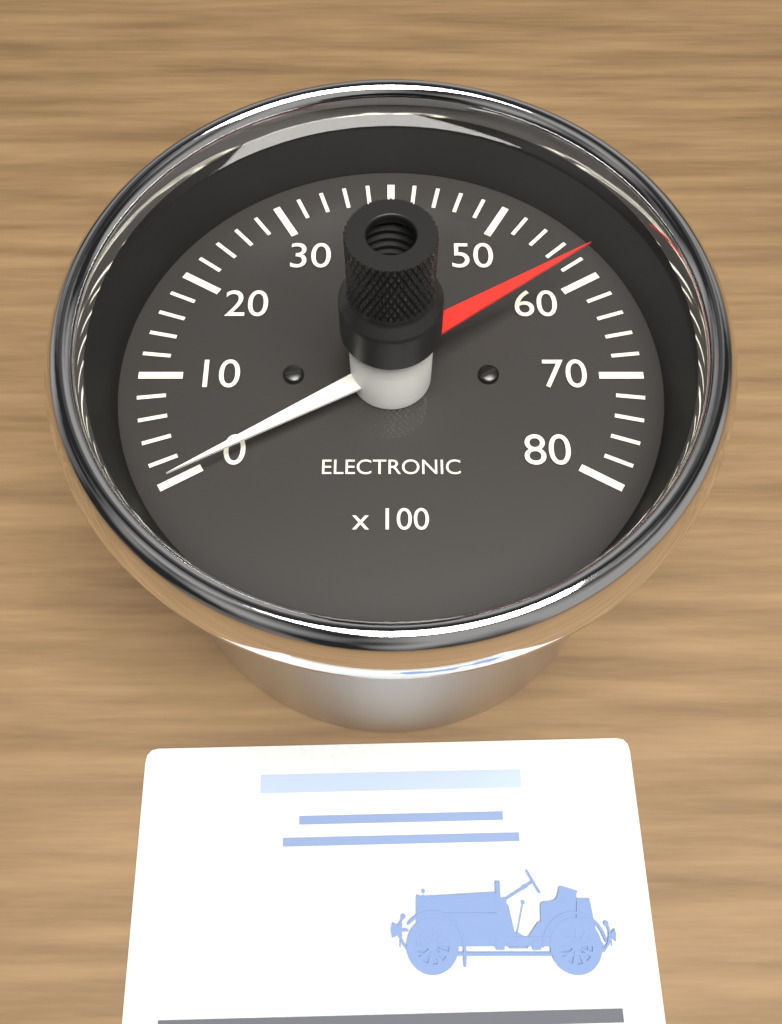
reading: 0 (no unit)
